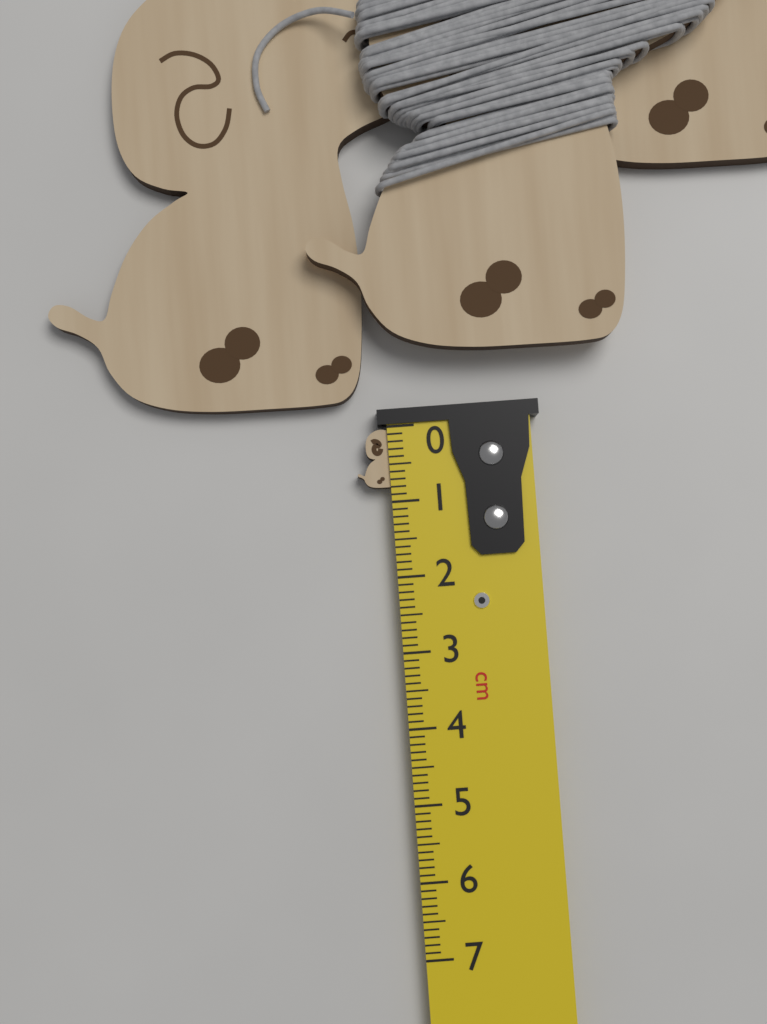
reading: 0.8 cm
